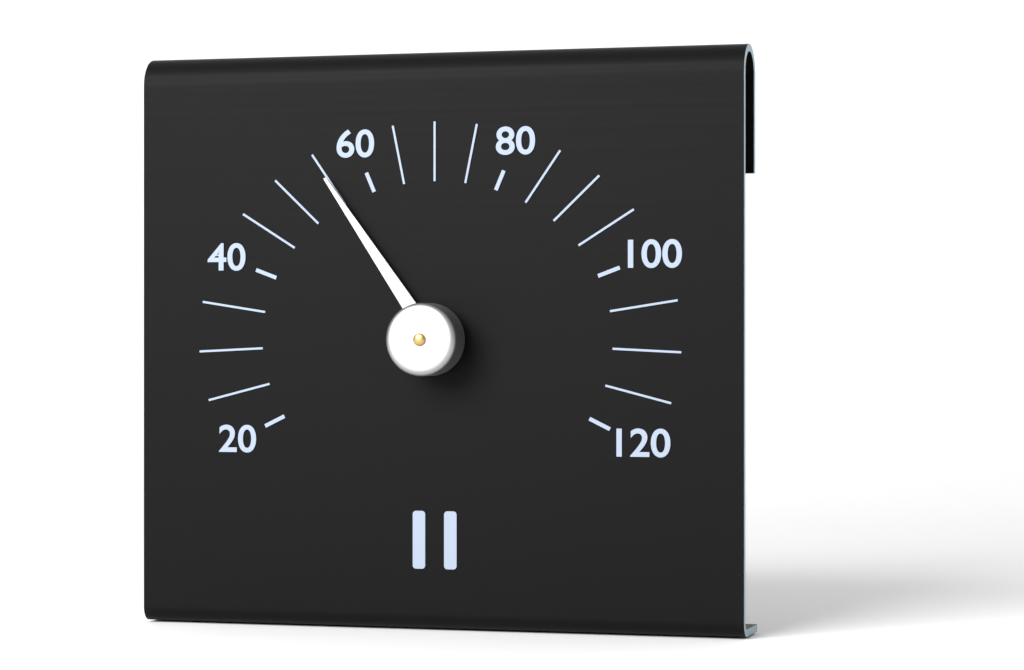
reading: 55 (no unit)
